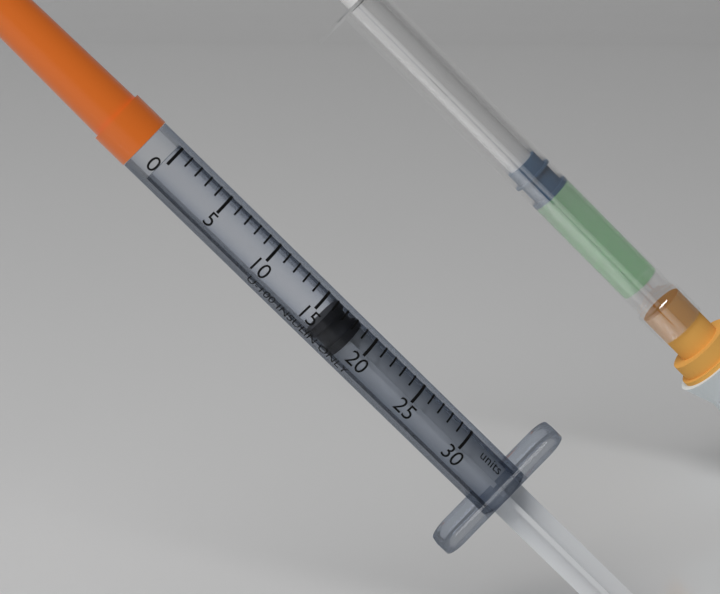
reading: 16 units
